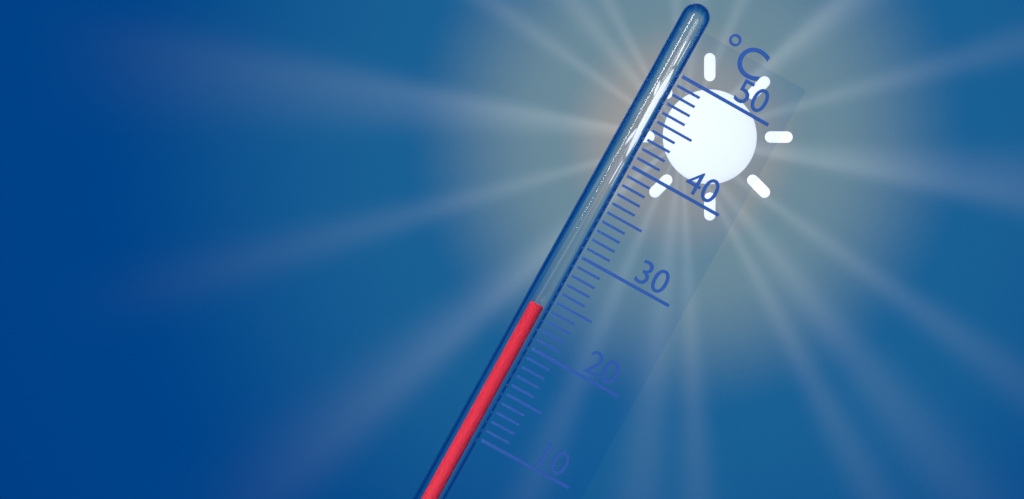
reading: 24 °C
